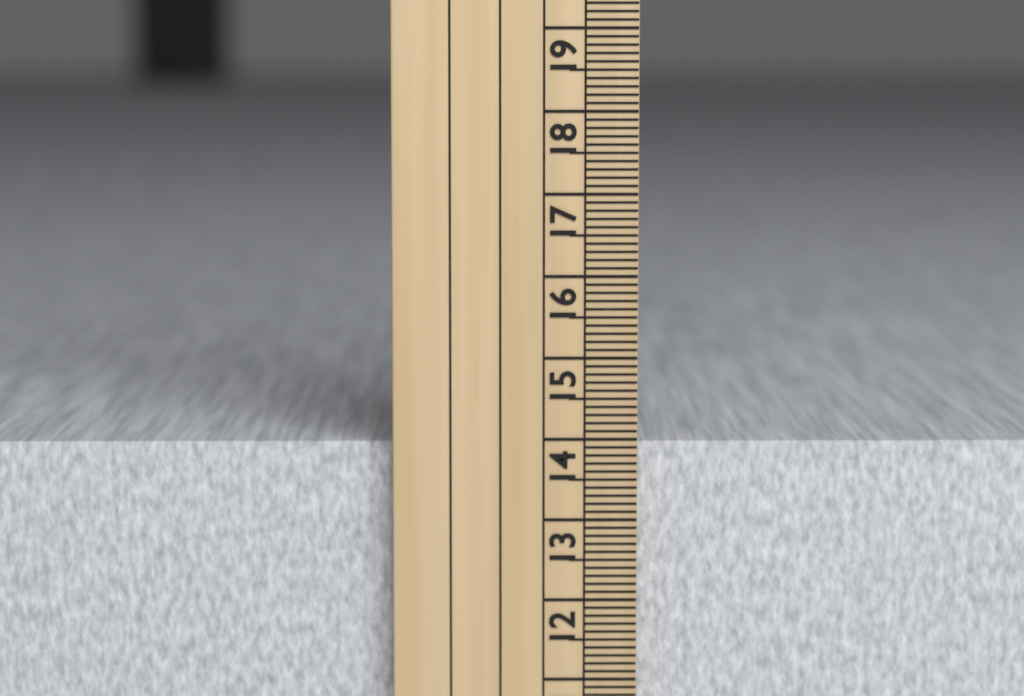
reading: 13.9 cm
